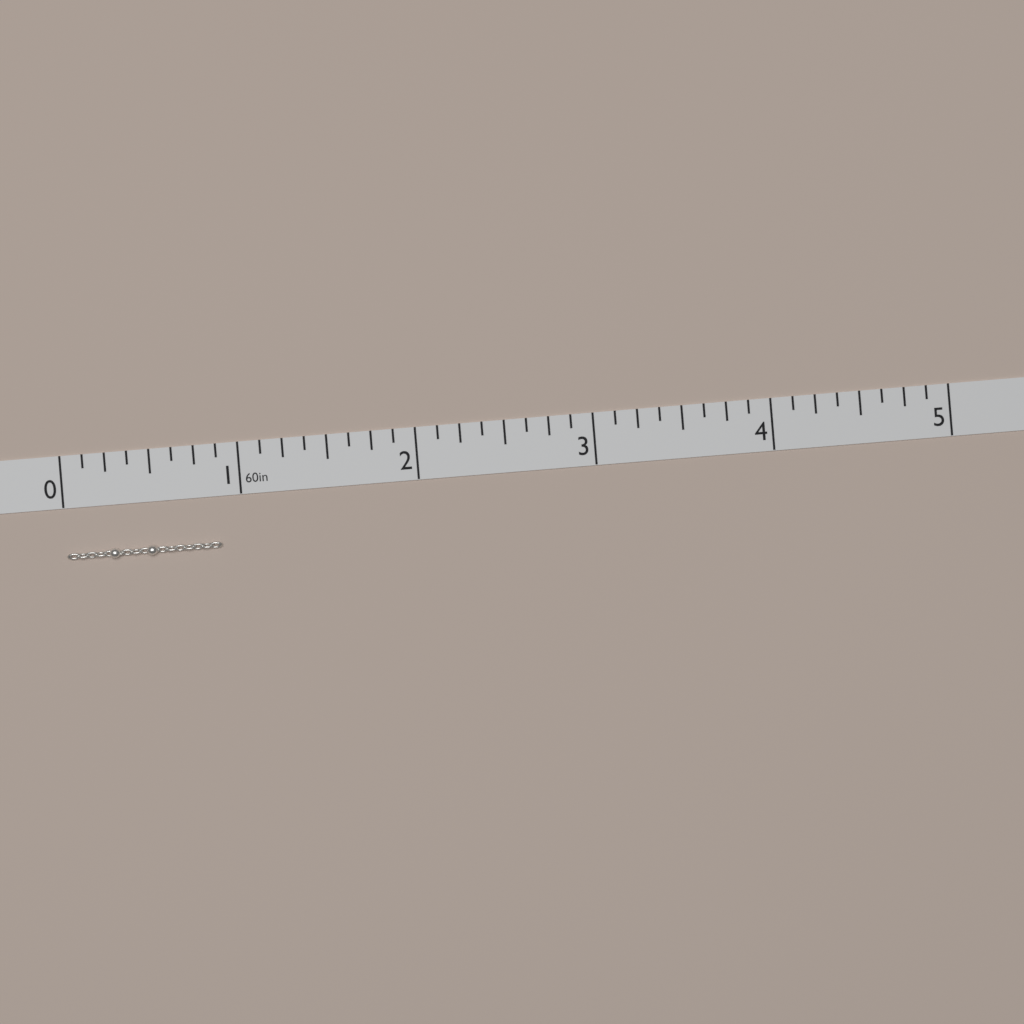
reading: 0.875 in
